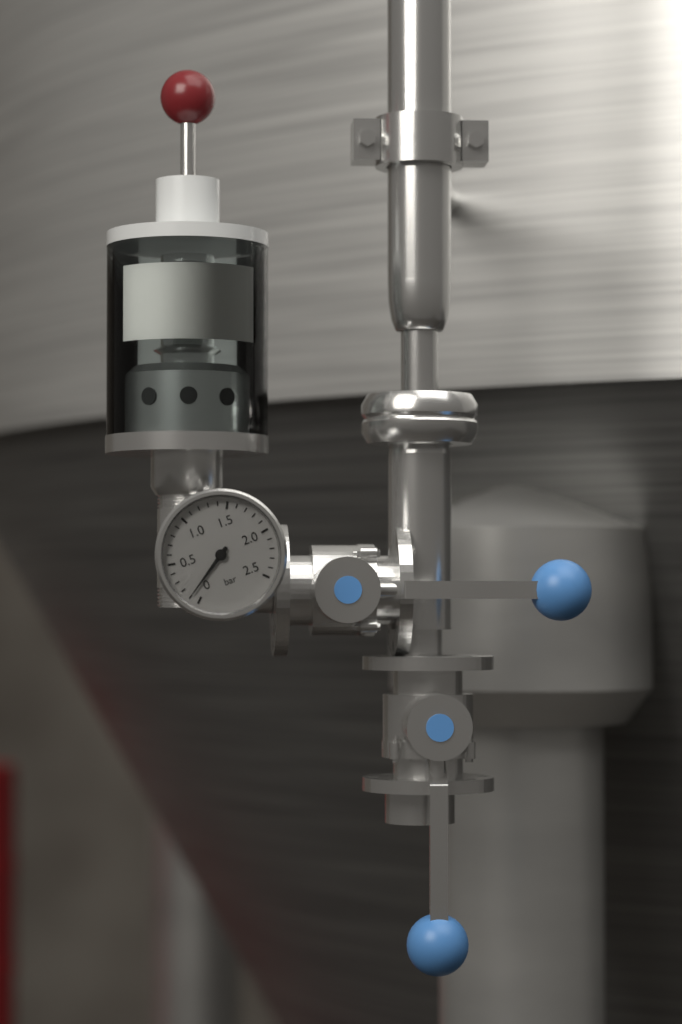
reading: 0.1 bar
